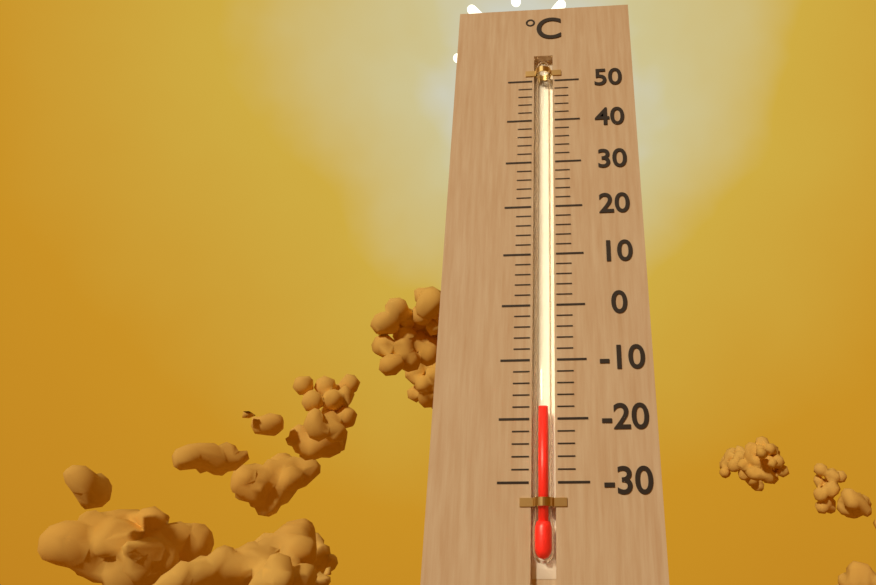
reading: -18 °C
